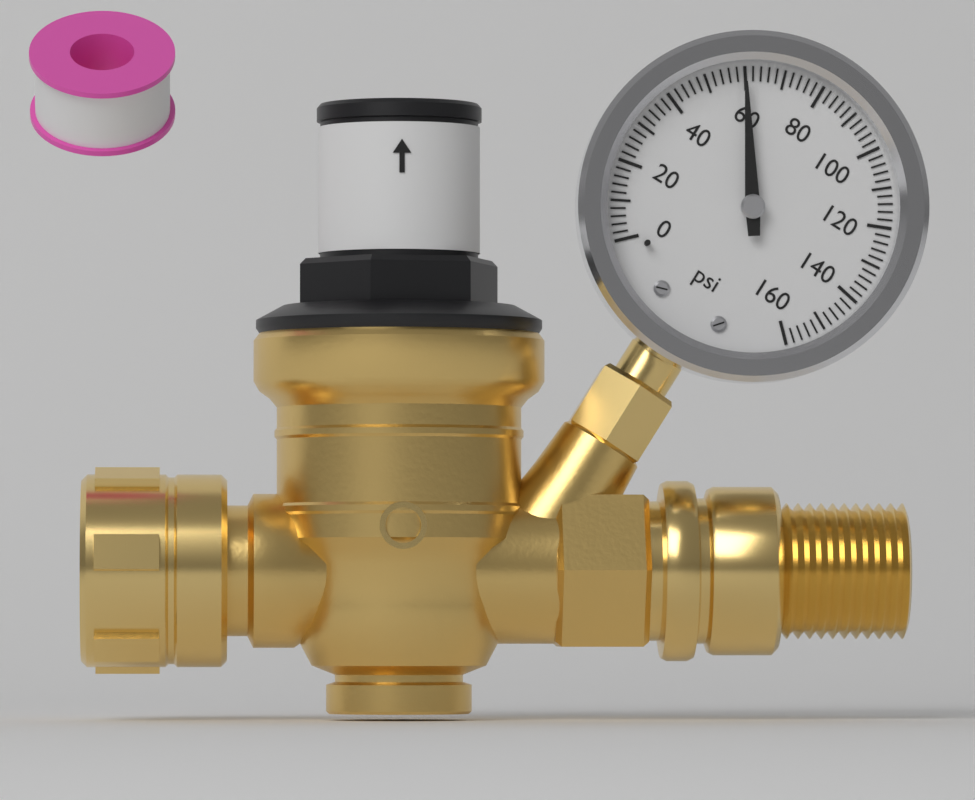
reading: 60 psi
